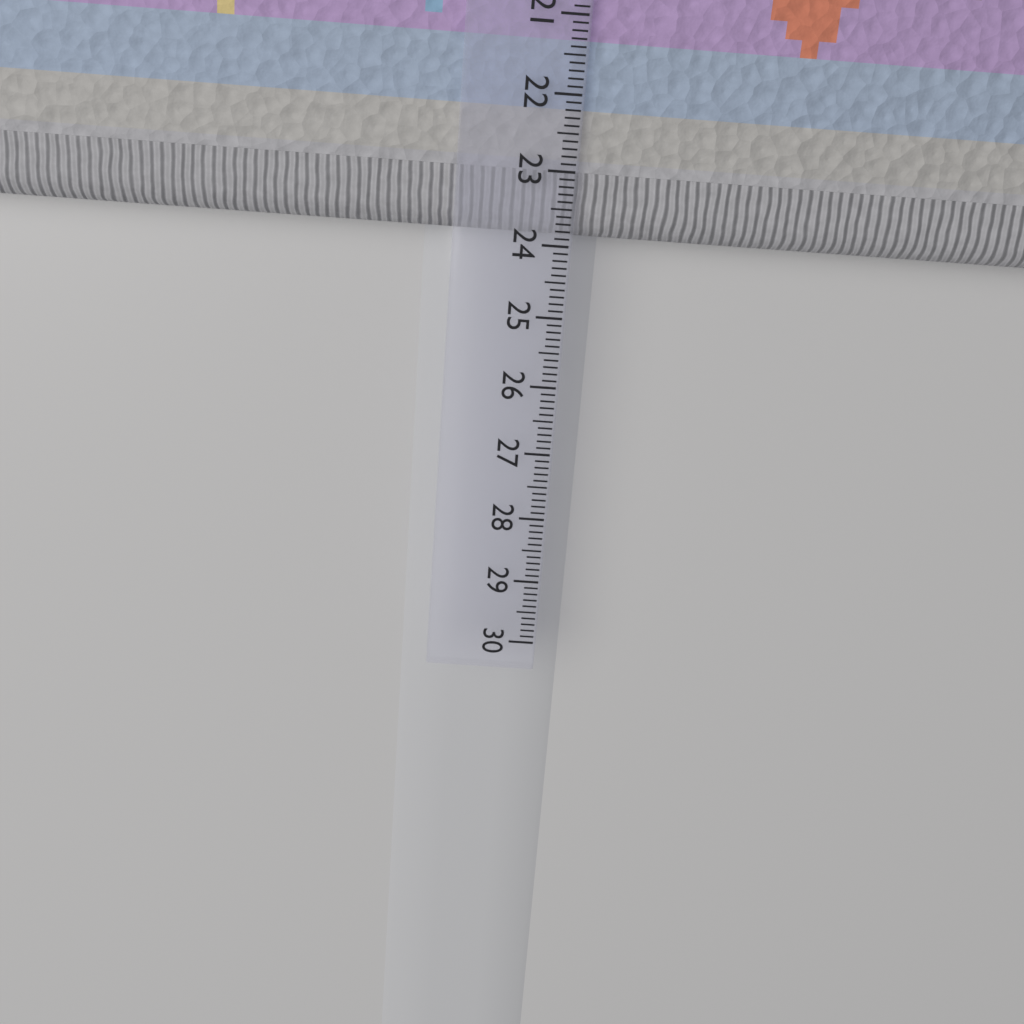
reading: 24.0 cm
